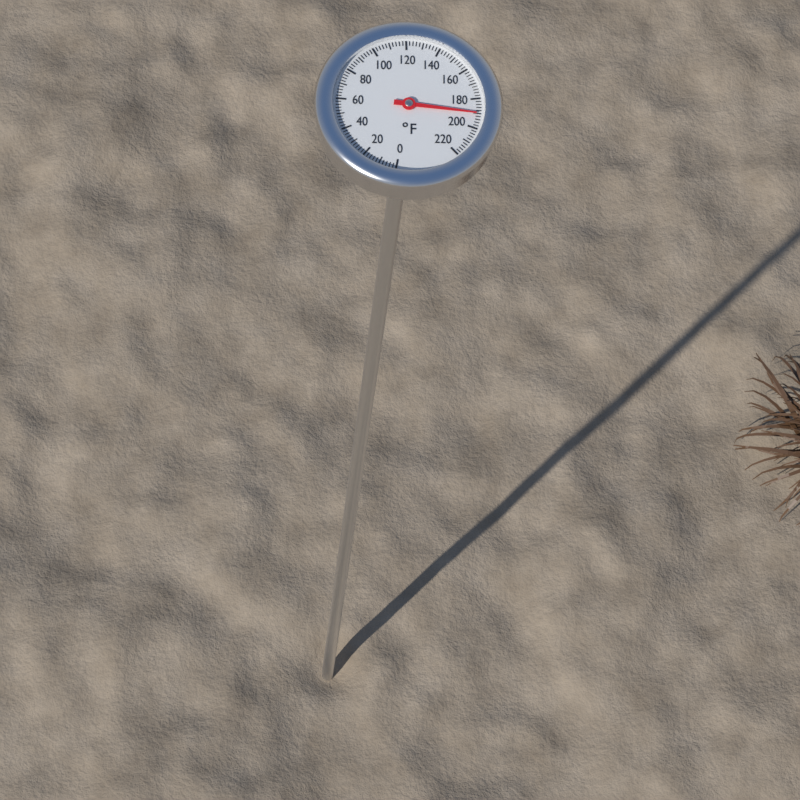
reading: 190 °F
